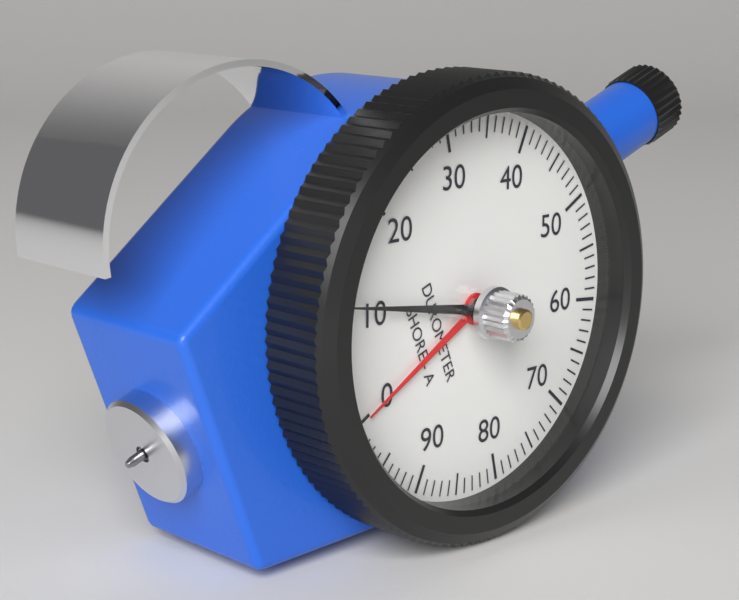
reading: 11 Shore A
